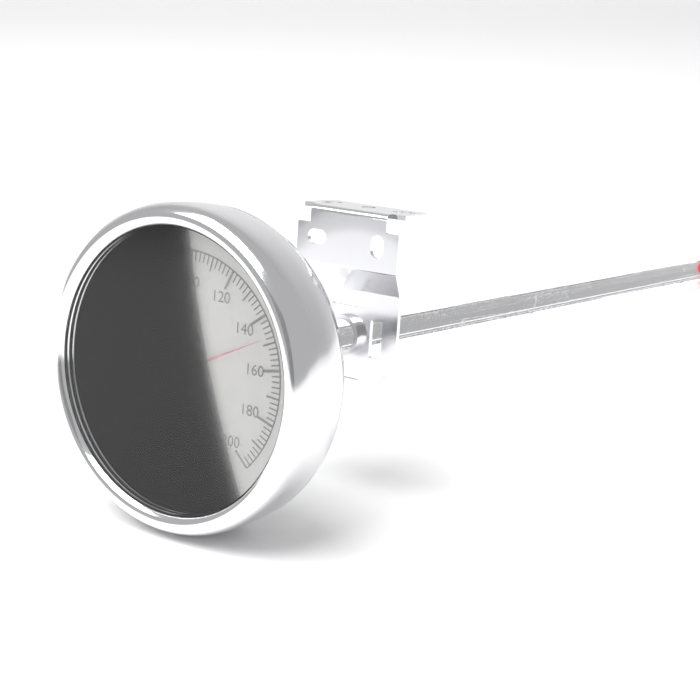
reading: 148 °C
